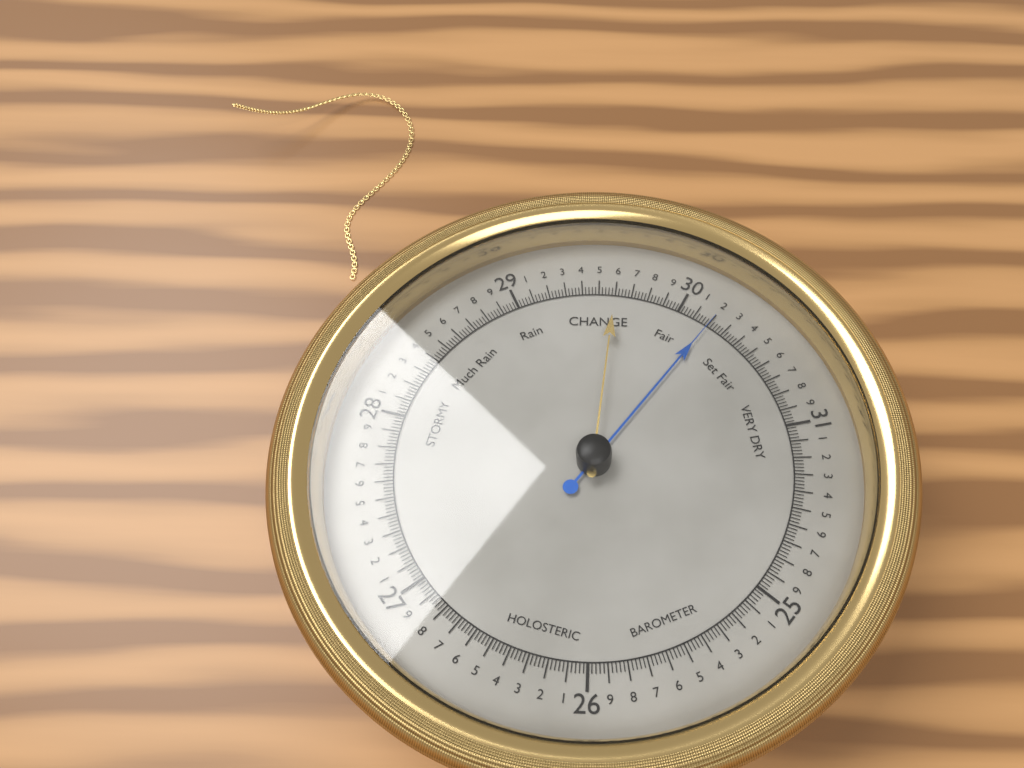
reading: 30.20 (no unit)
